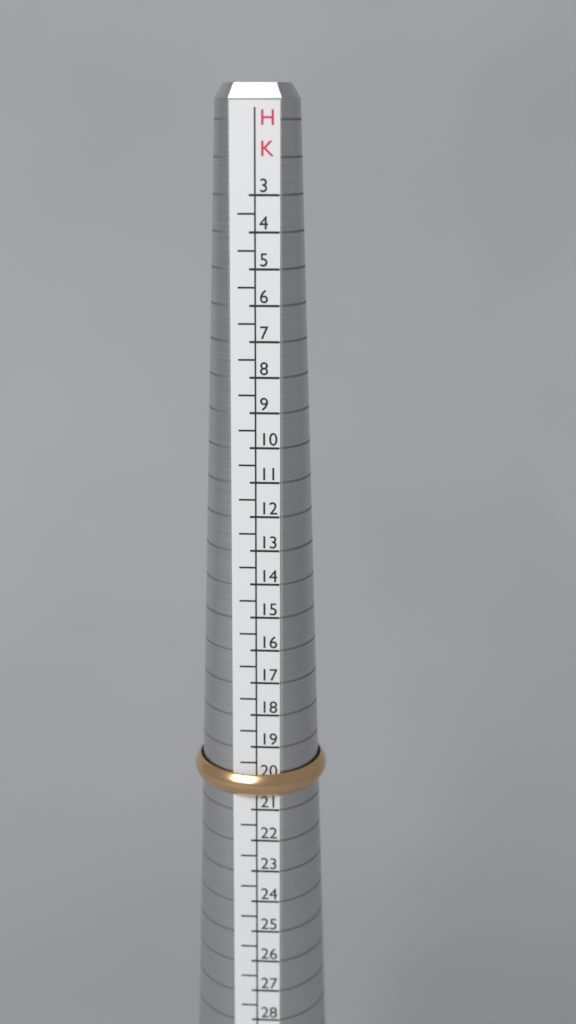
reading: 20.5 HK
